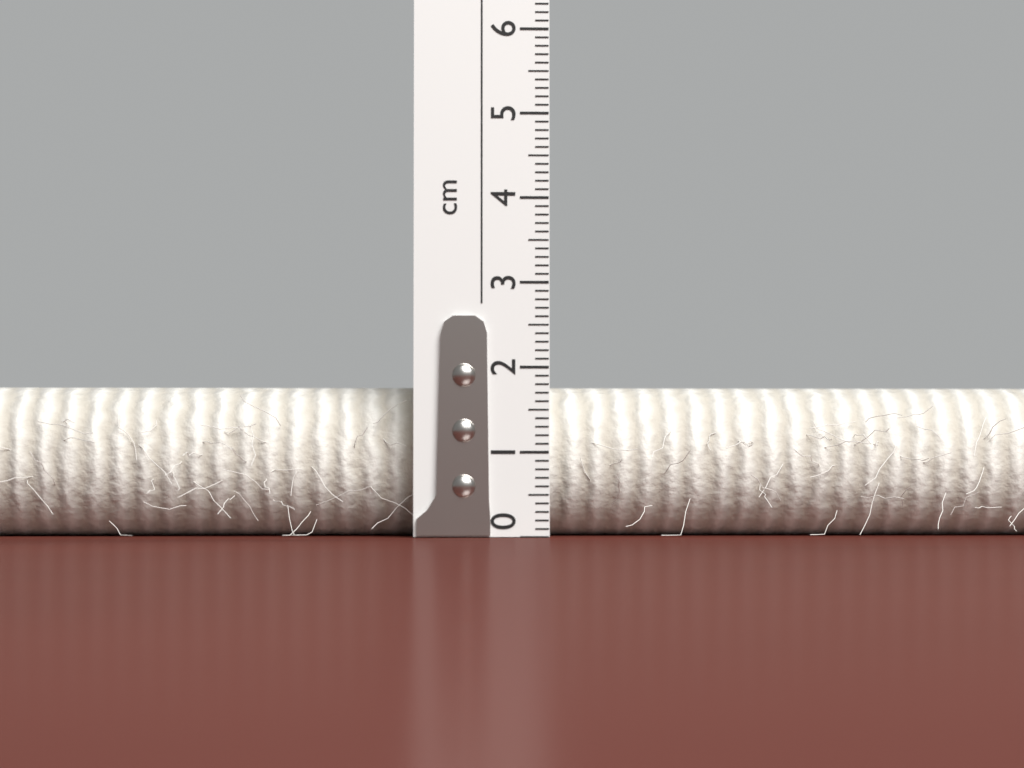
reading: 1.8 cm
